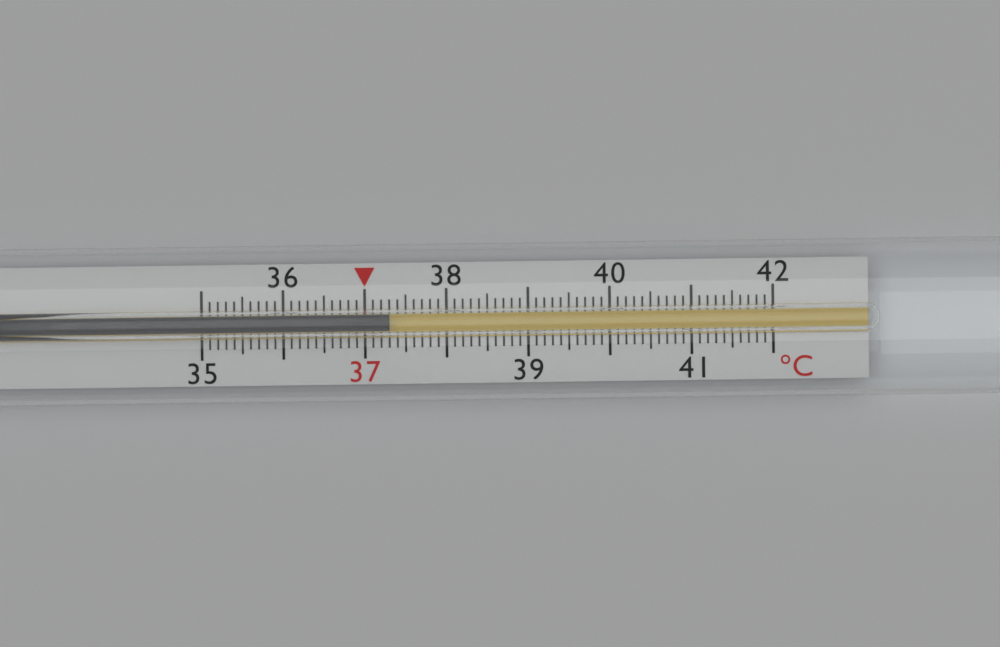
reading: 37.3 °C
